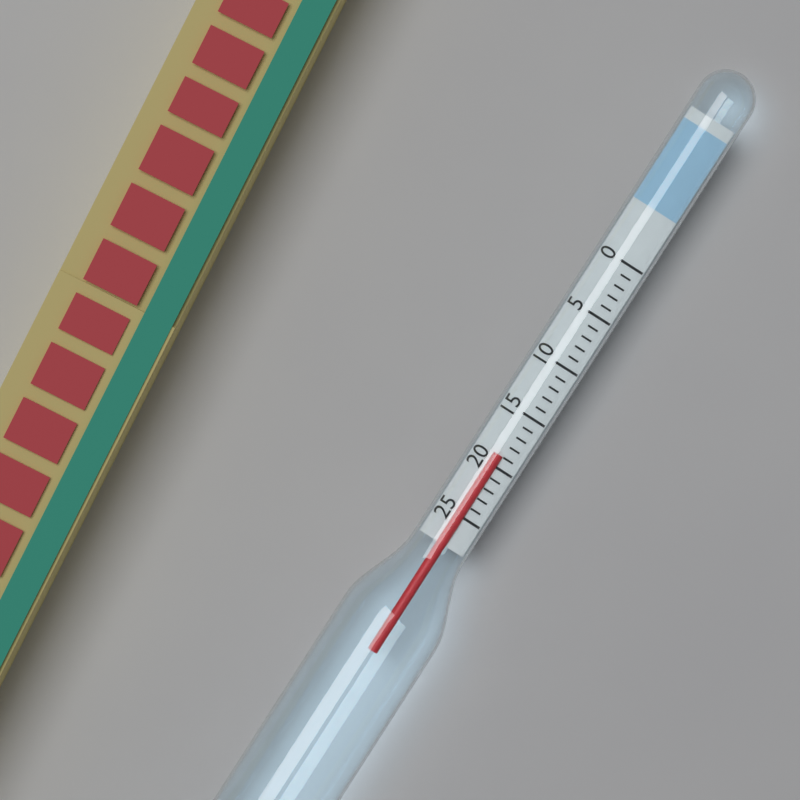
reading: 19 (no unit)
